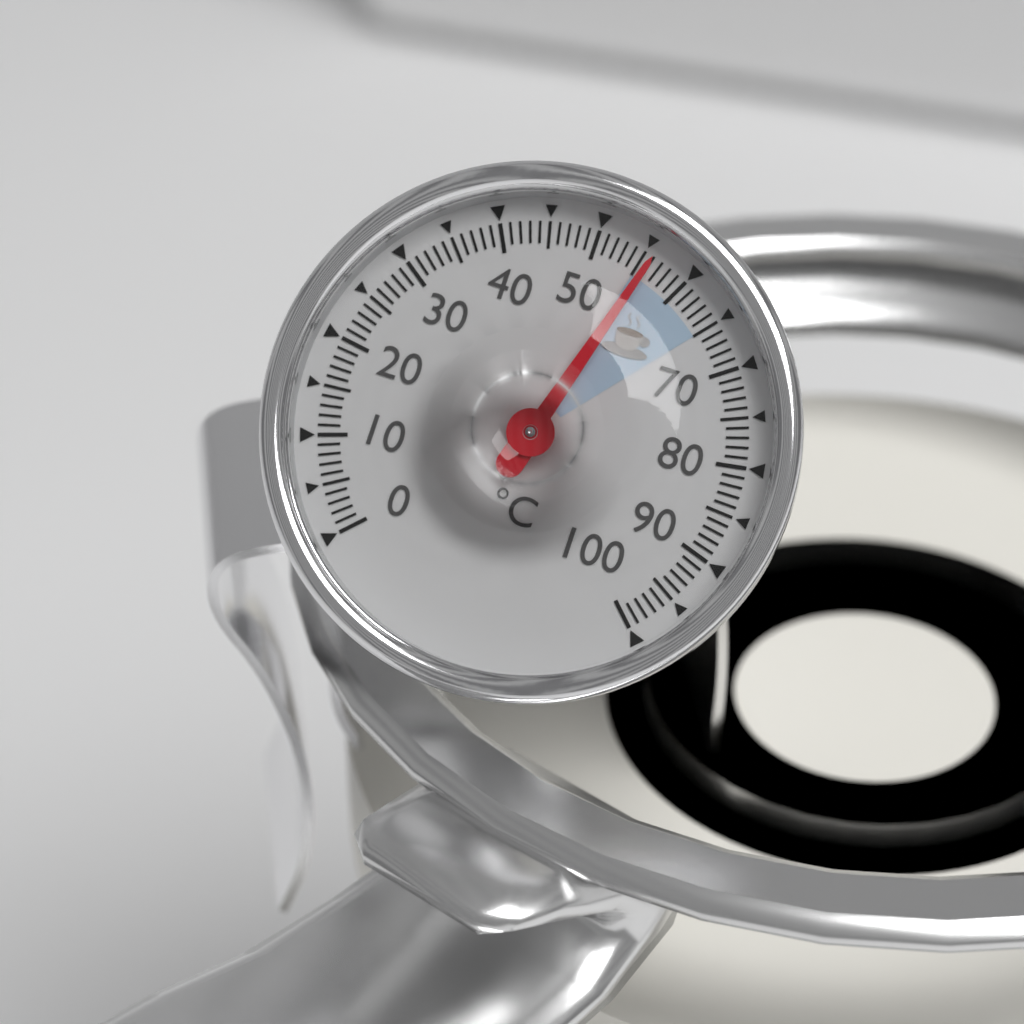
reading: 56 °C
